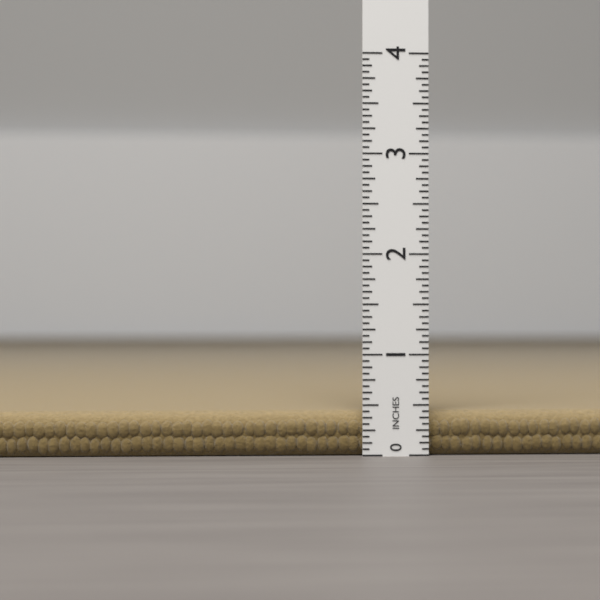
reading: 0.4375 in
